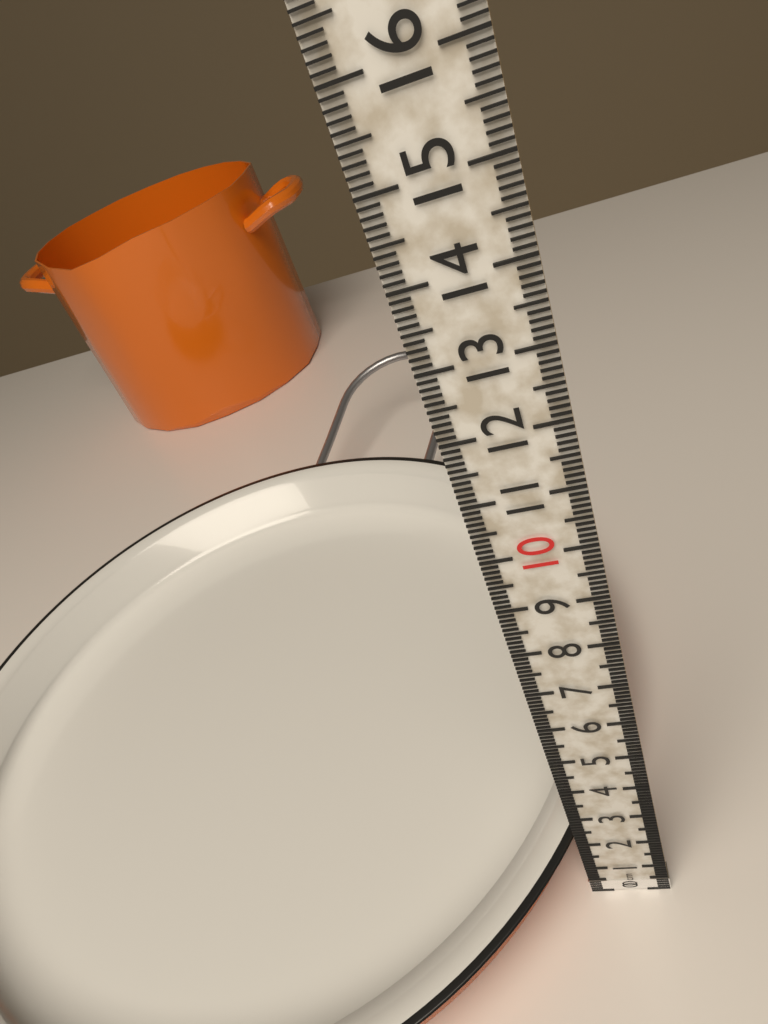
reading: 1.8 cm
